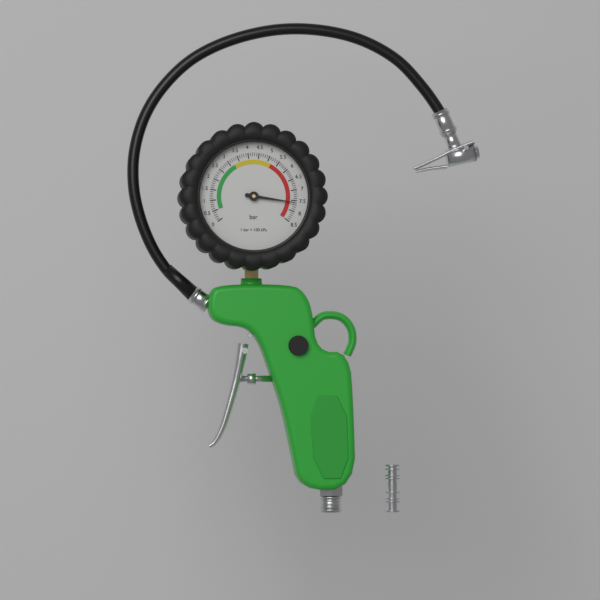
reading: 7.6 bar
